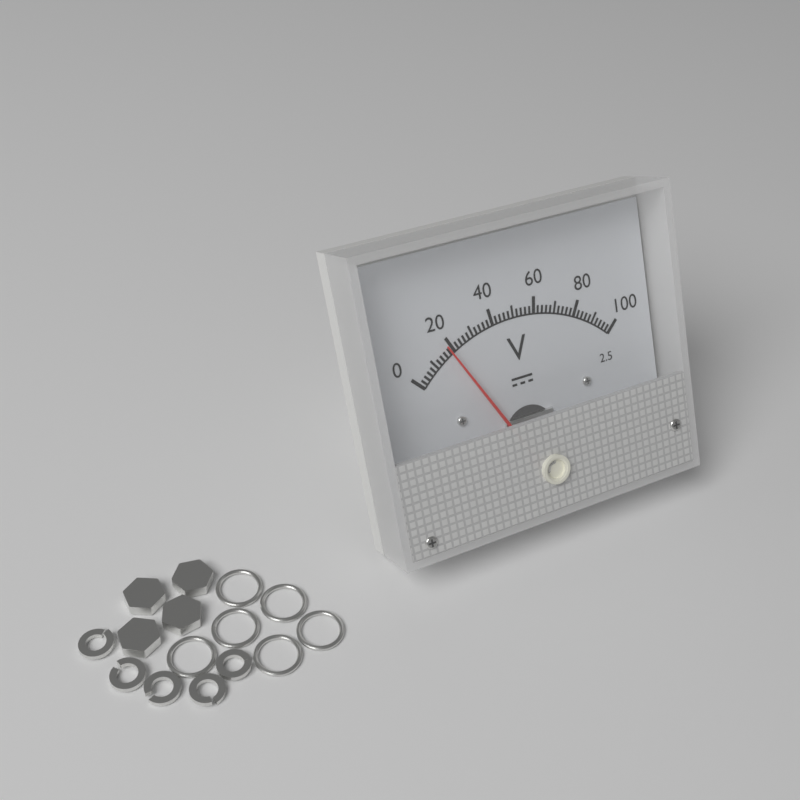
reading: 18 V
